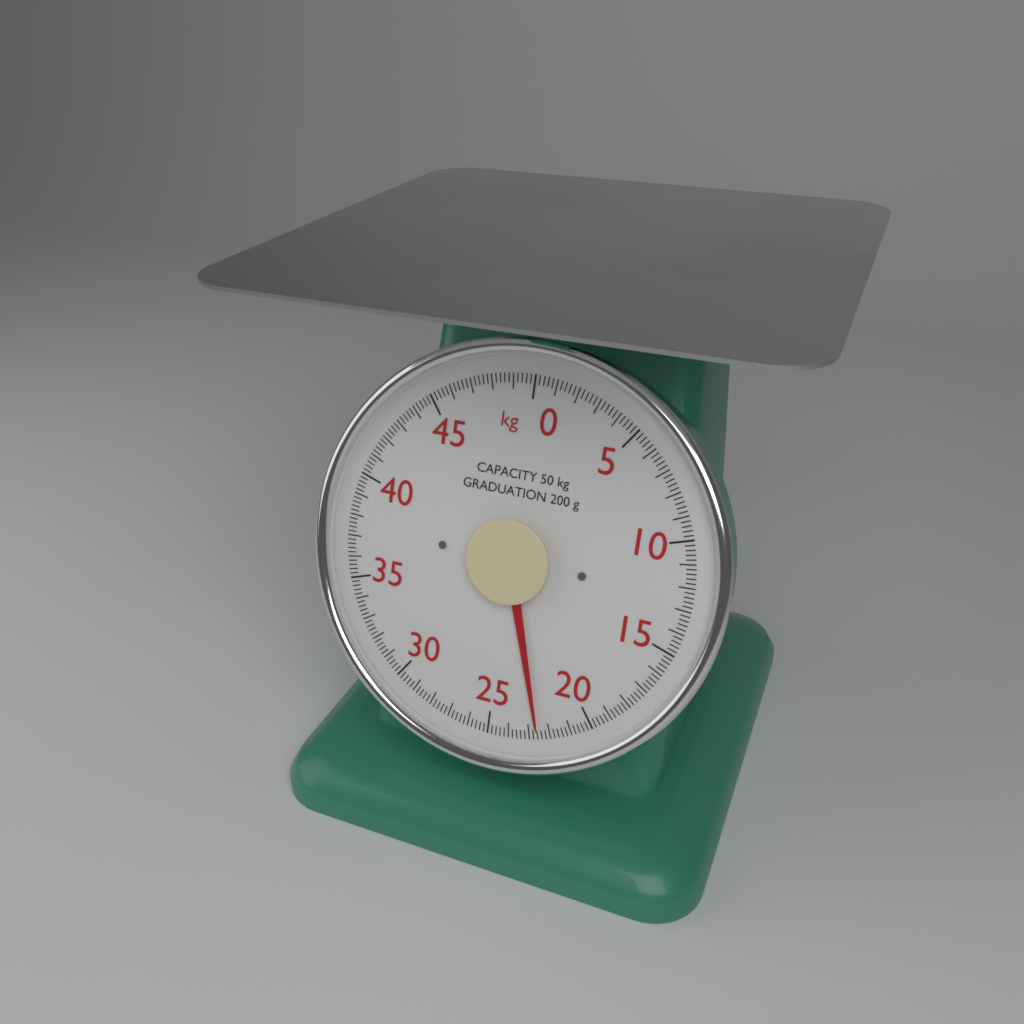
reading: 22.6 kg
